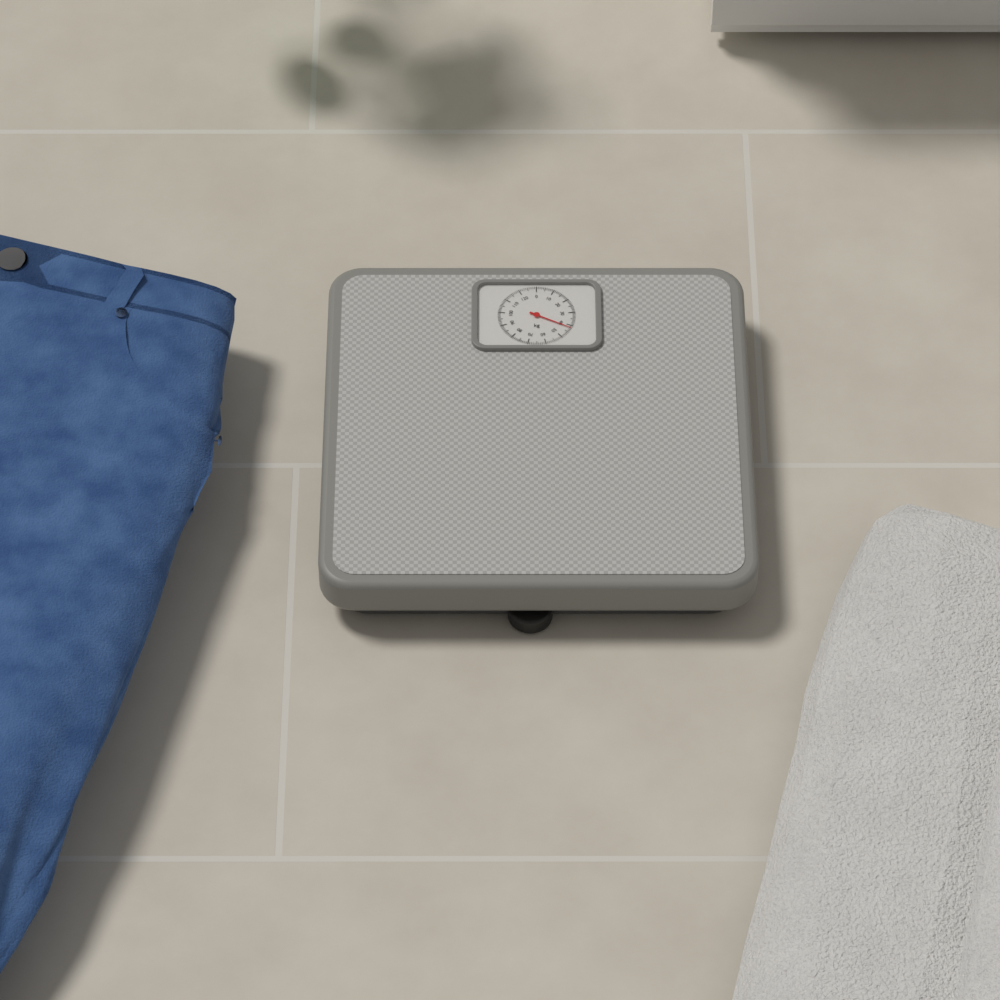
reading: 42 kg
